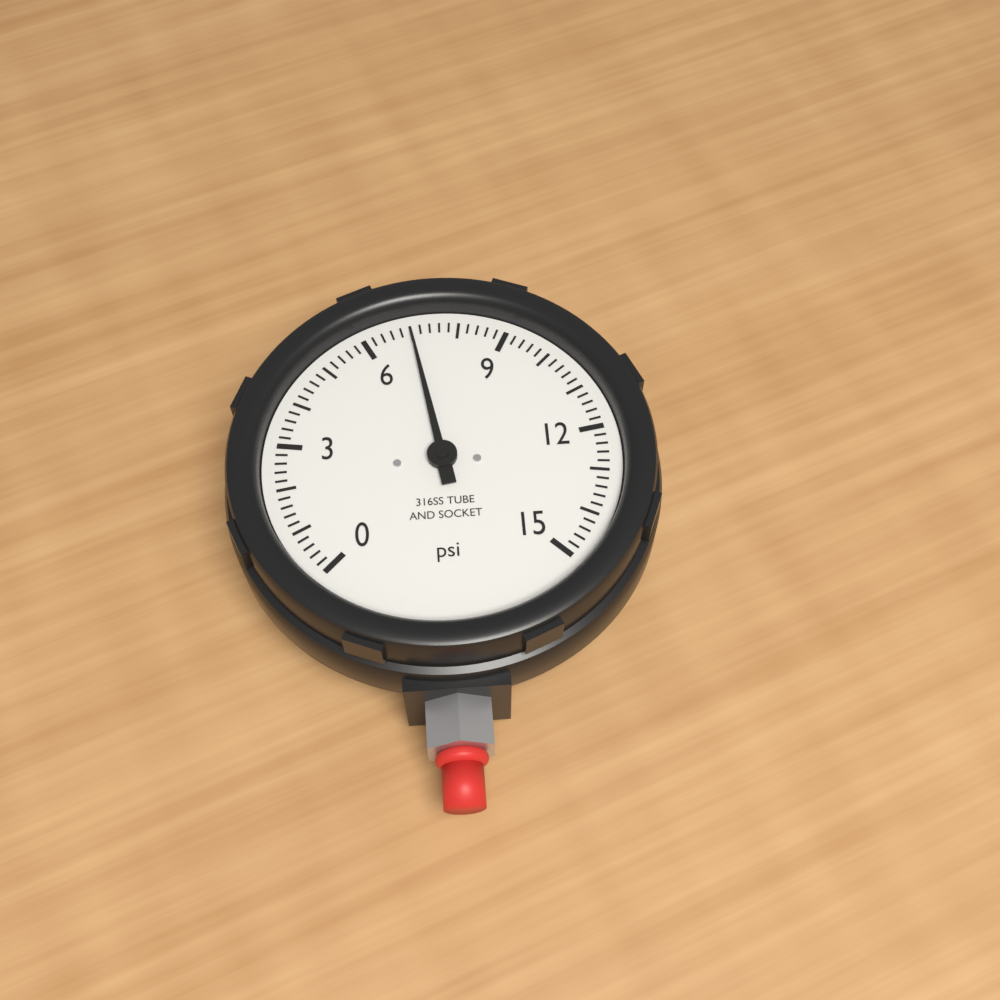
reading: 7.0 psi
